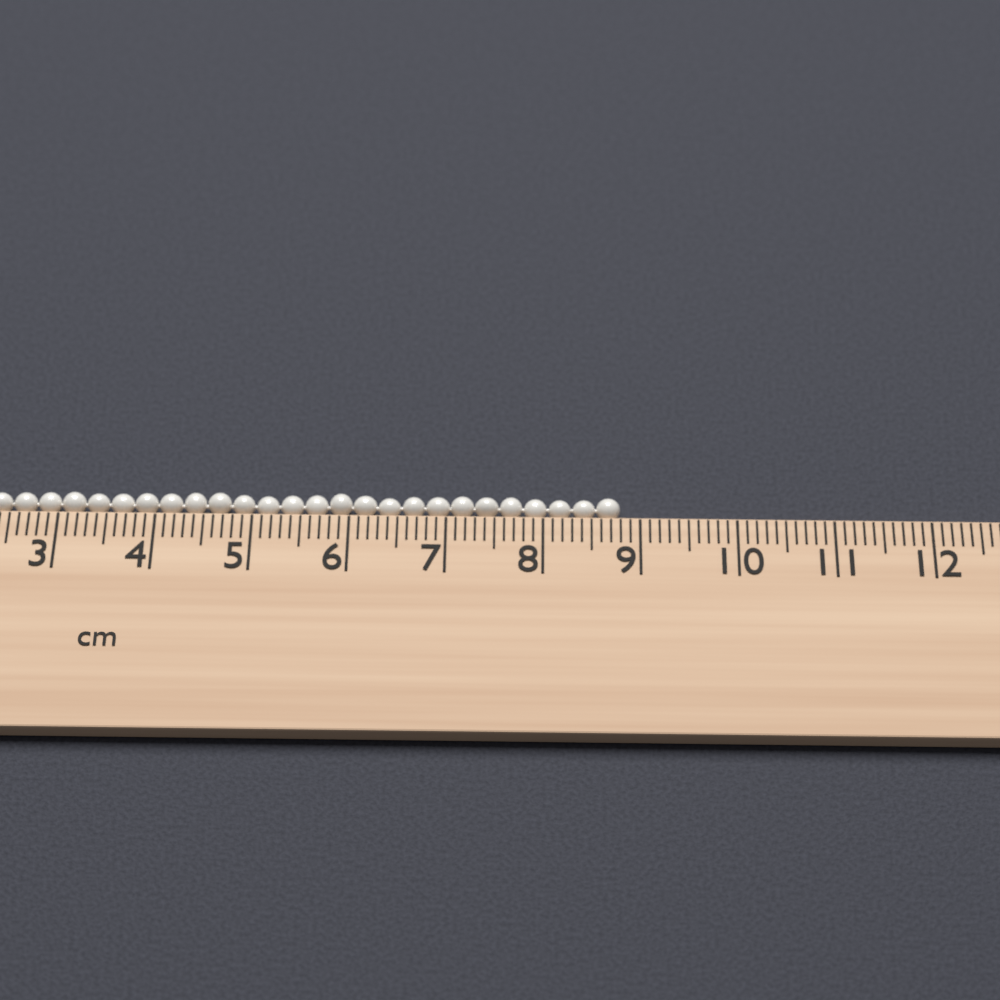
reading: 8.8 cm
